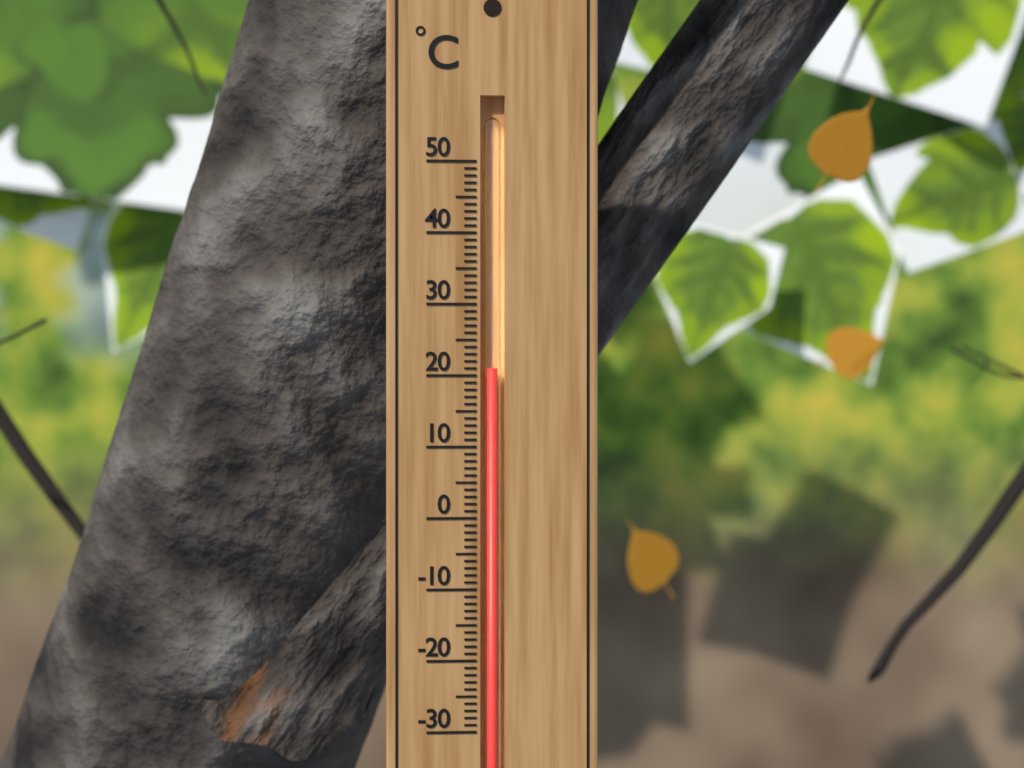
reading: 21 °C
